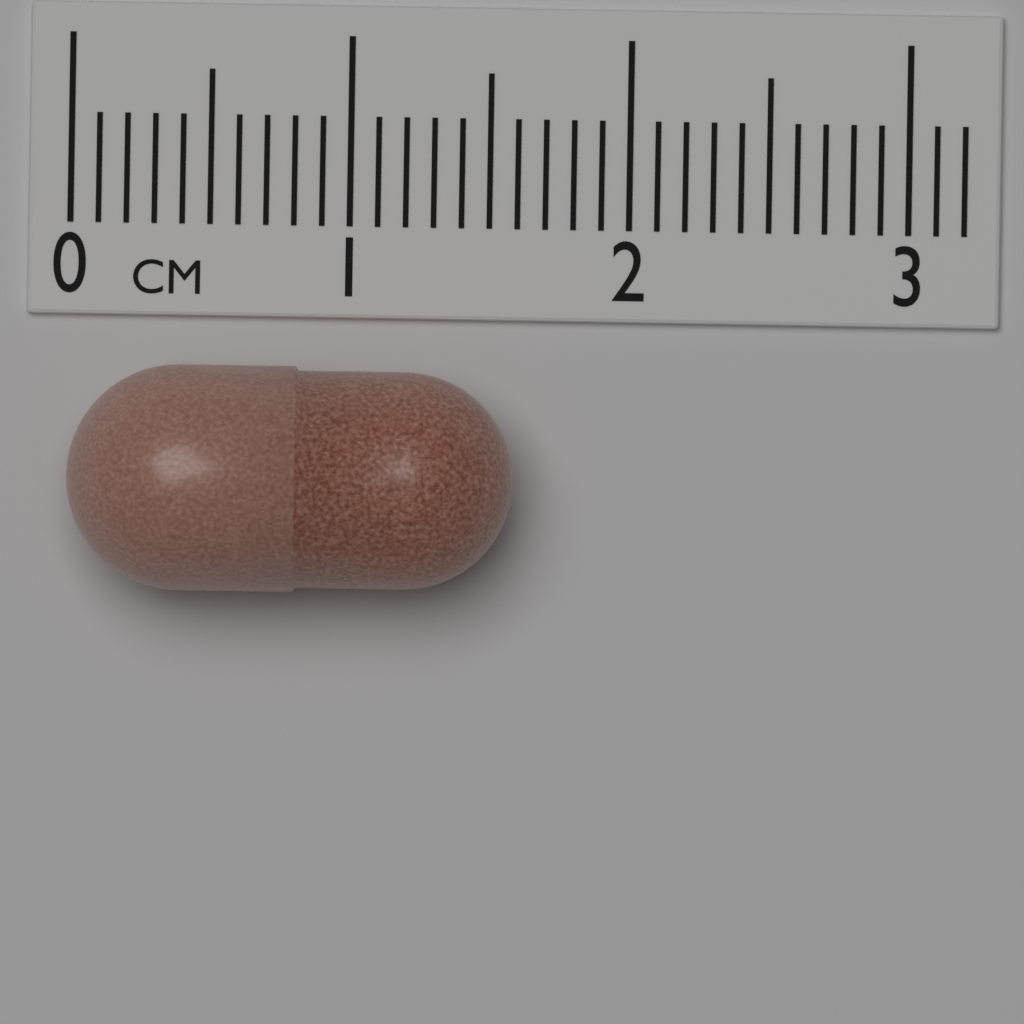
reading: 1.6 cm
